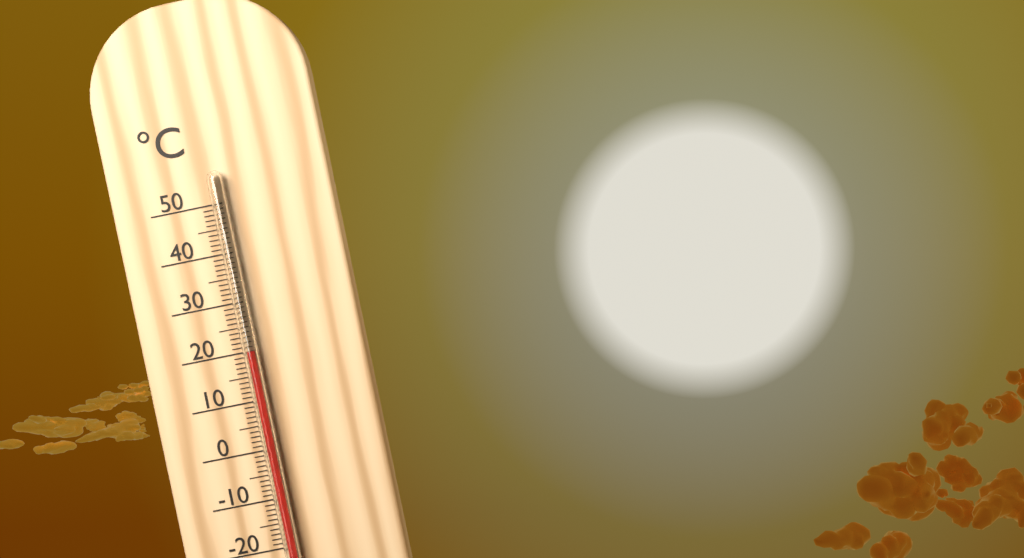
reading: 20 °C
